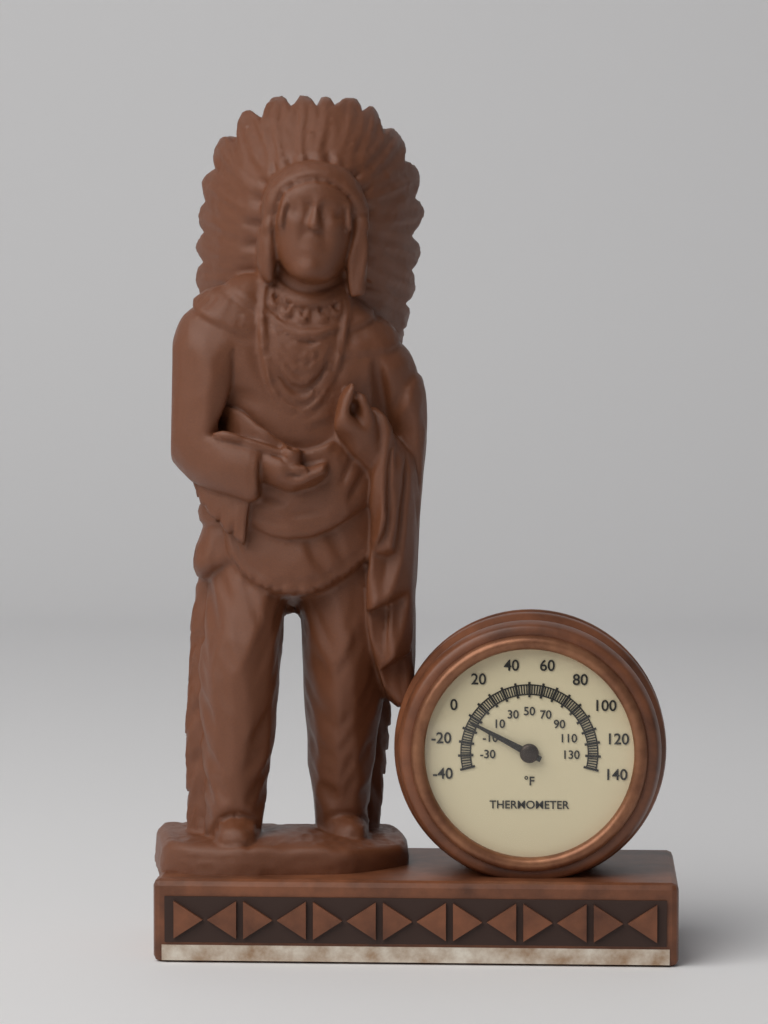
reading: -4 °F
